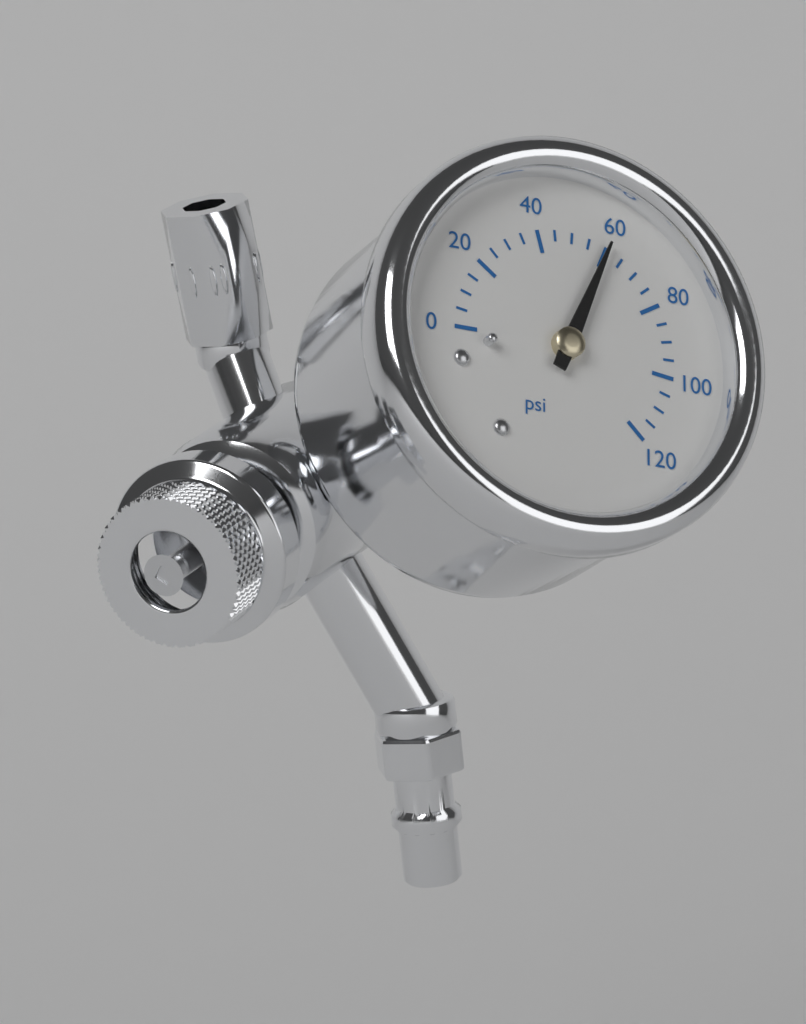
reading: 60 psi
